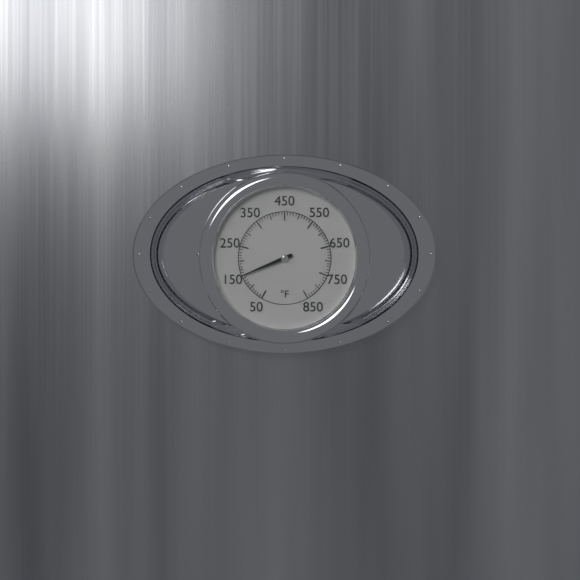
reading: 150 °F
